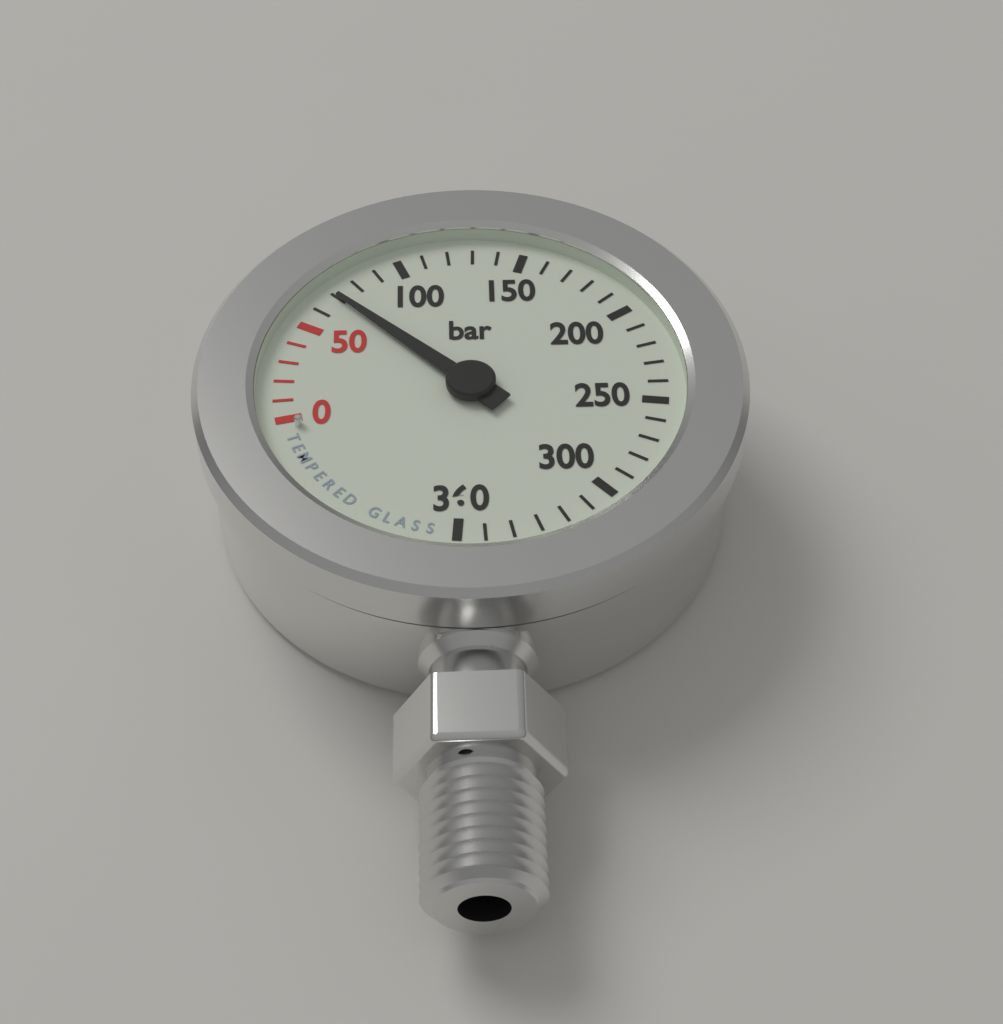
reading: 70 bar
